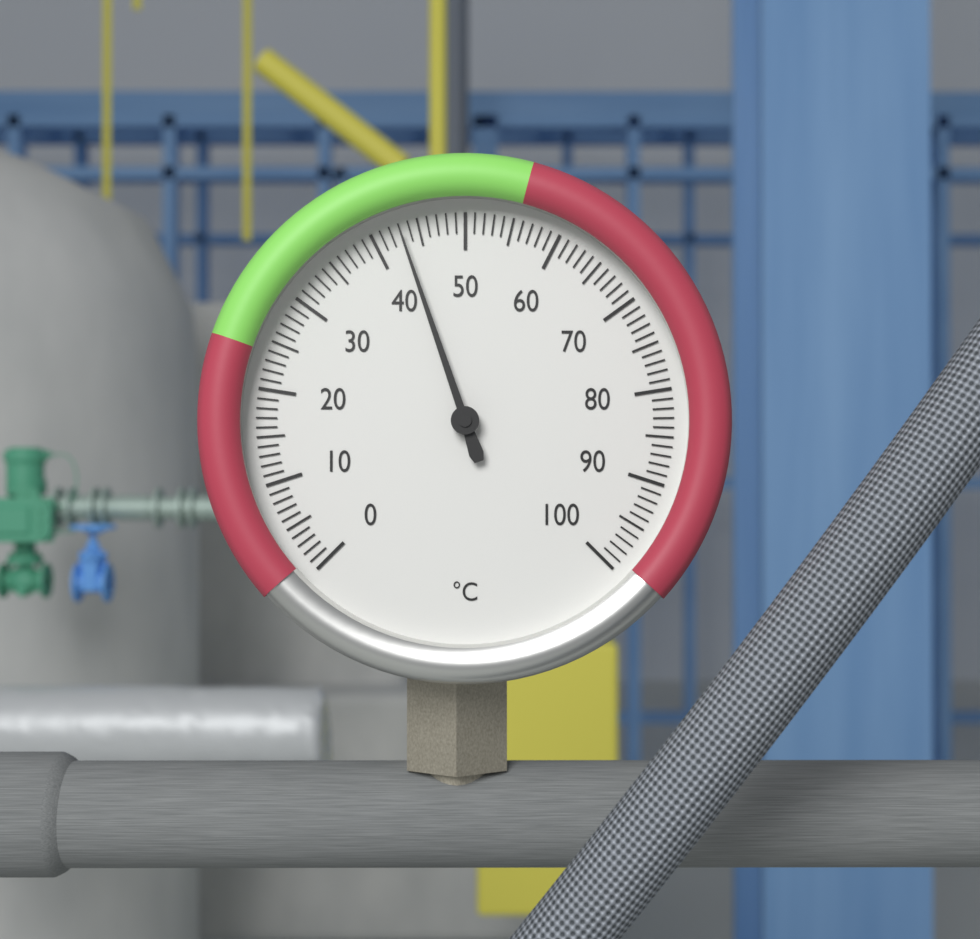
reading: 43 °C
